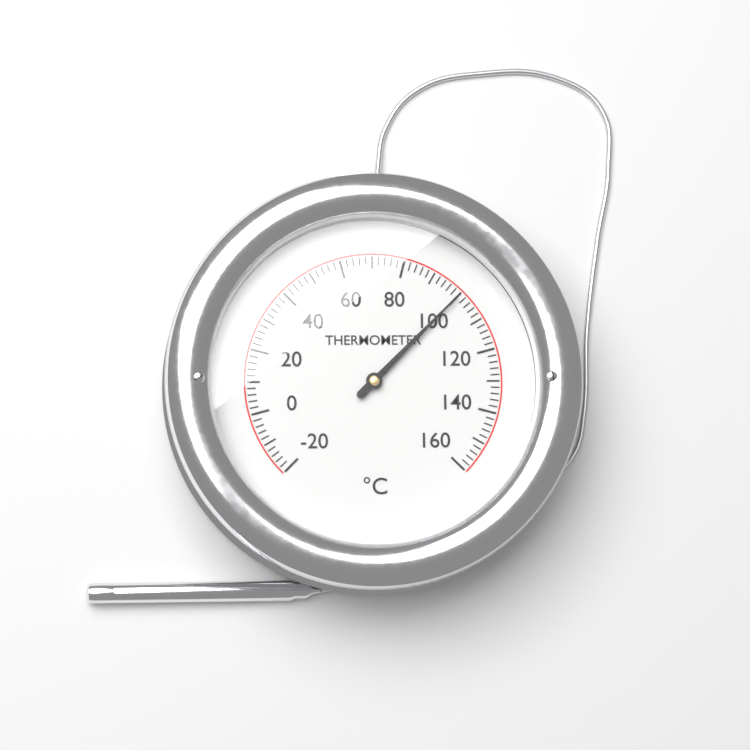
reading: 100 °C
